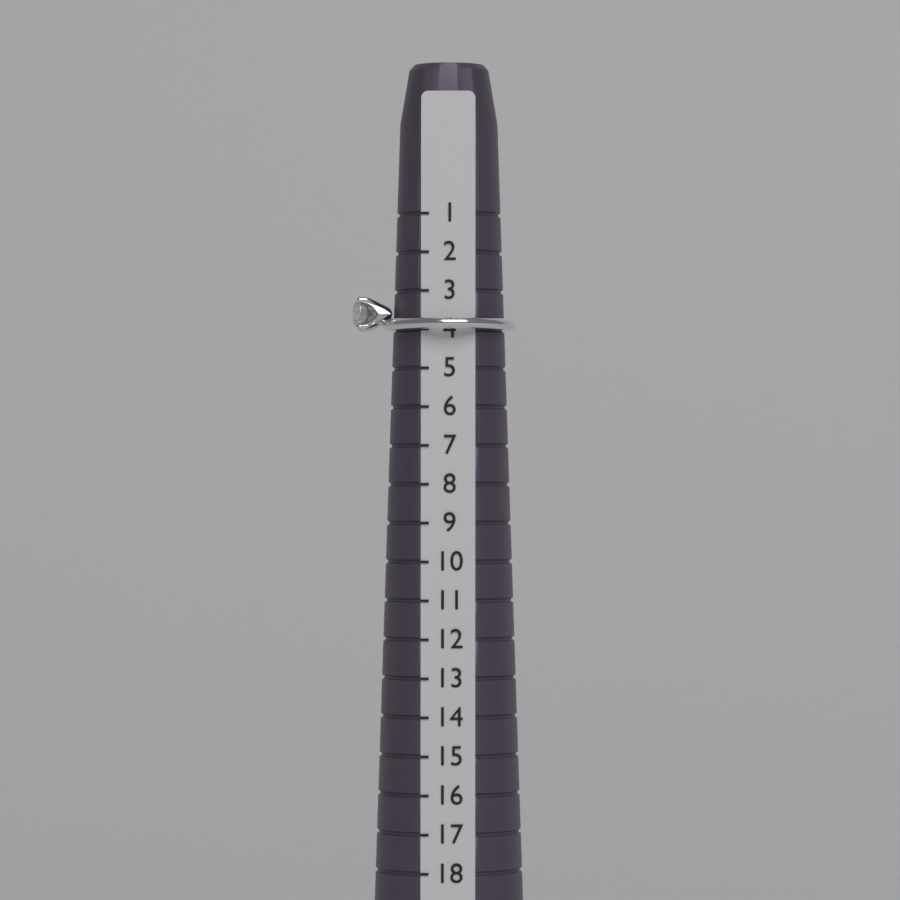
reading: 4 (no unit)
